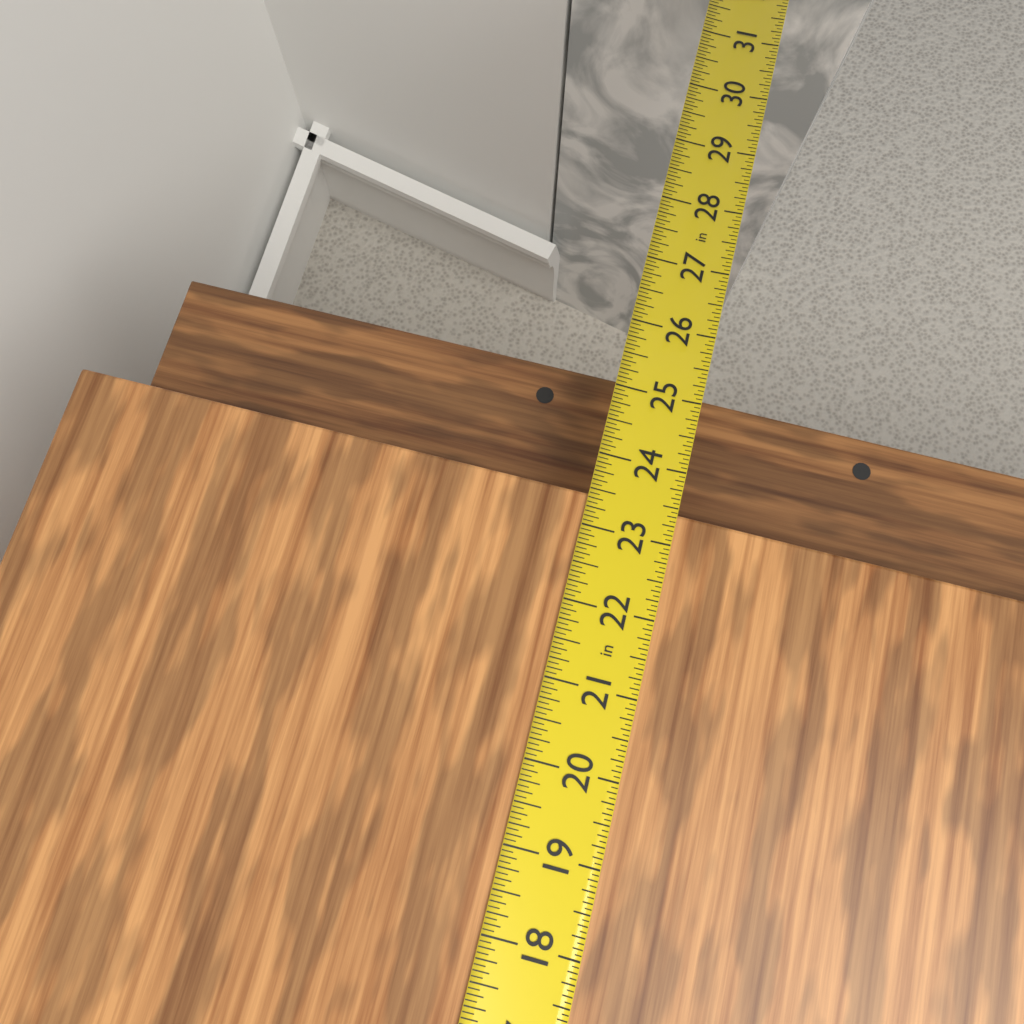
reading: 23.4375 in
